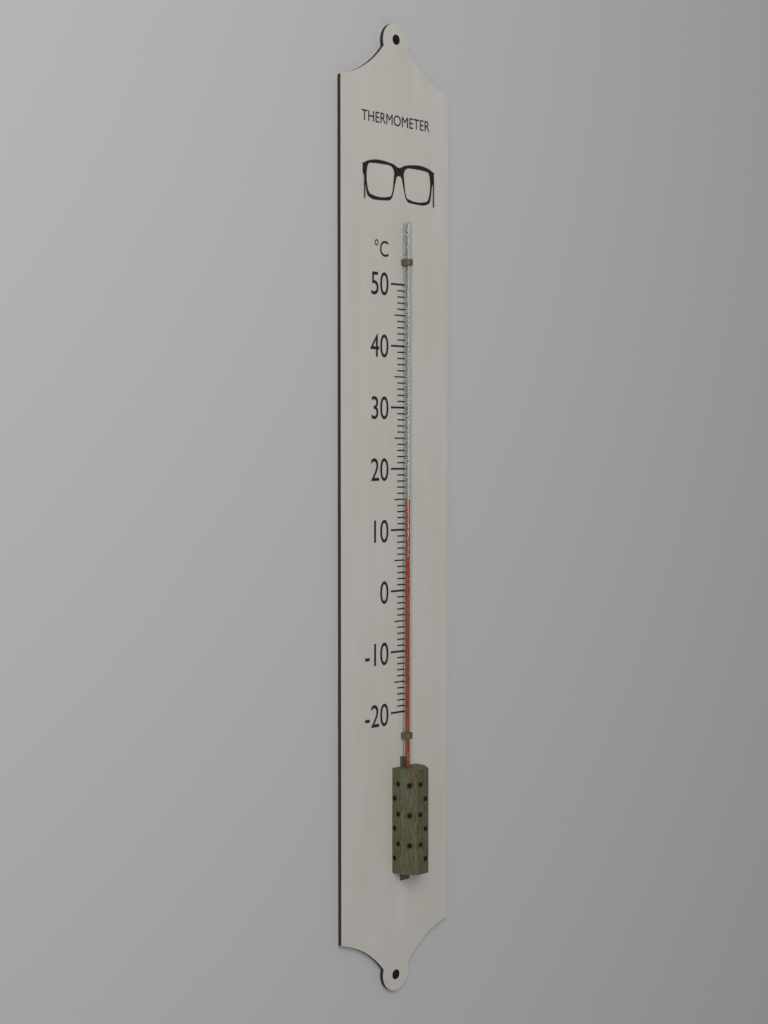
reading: 15 °C
